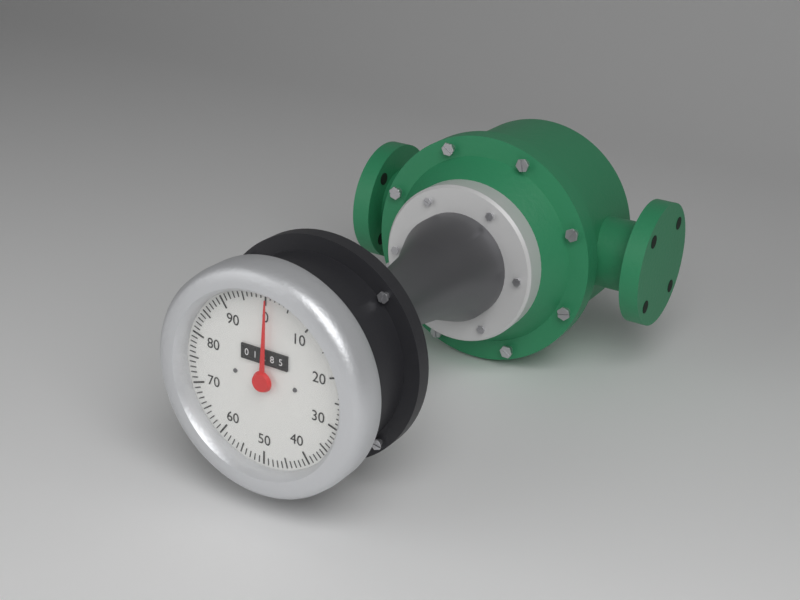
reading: 0.5 (no unit)
